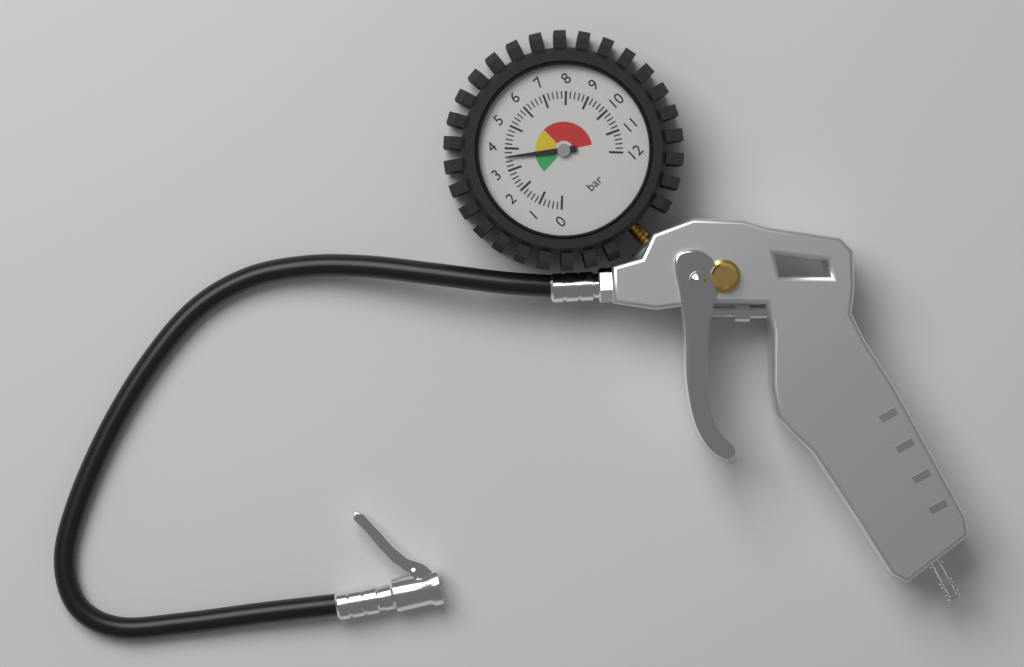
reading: 3.6 bar
